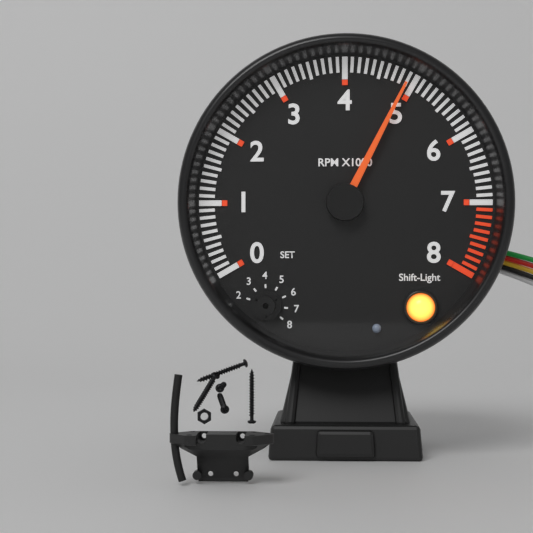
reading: 4900 RPM
